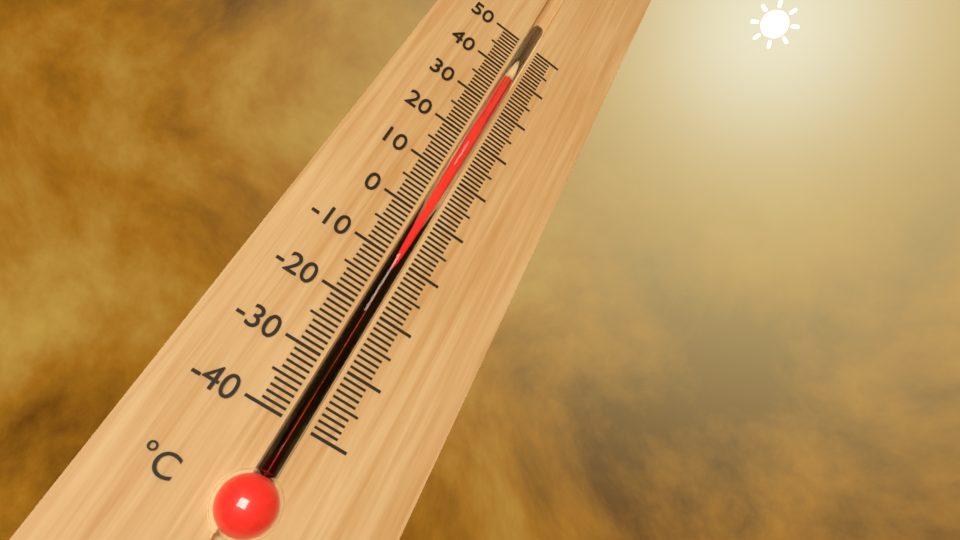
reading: 38 °C
